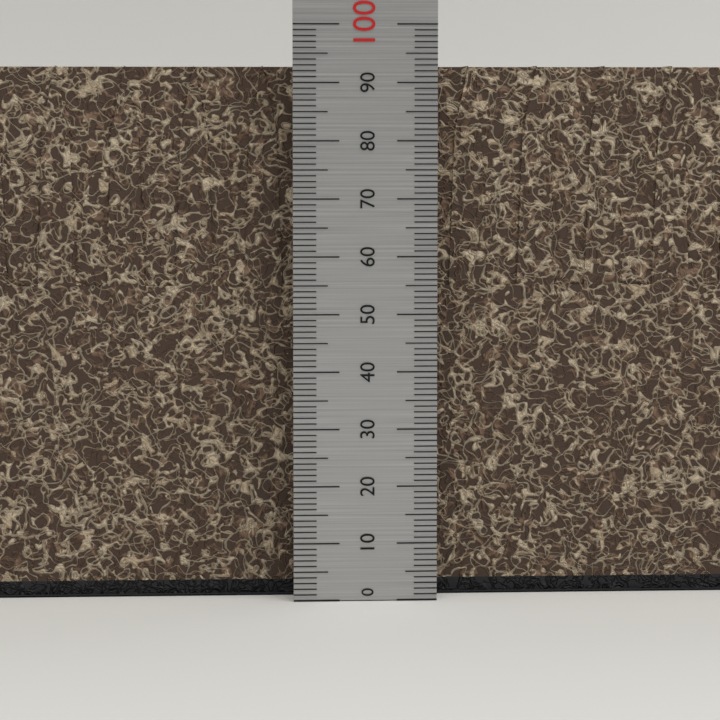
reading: 93 (no unit)
